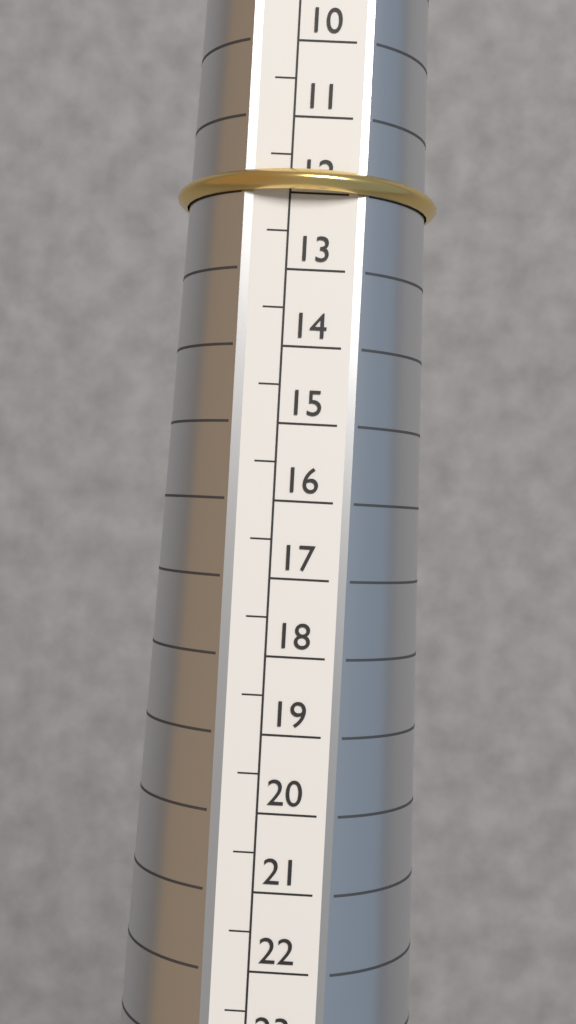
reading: 12.0 (no unit)
